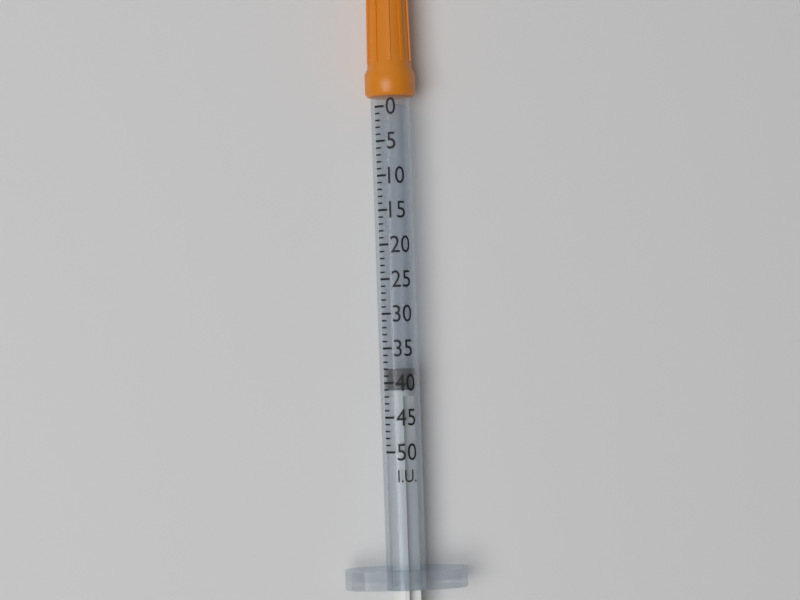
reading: 38 I.U.
